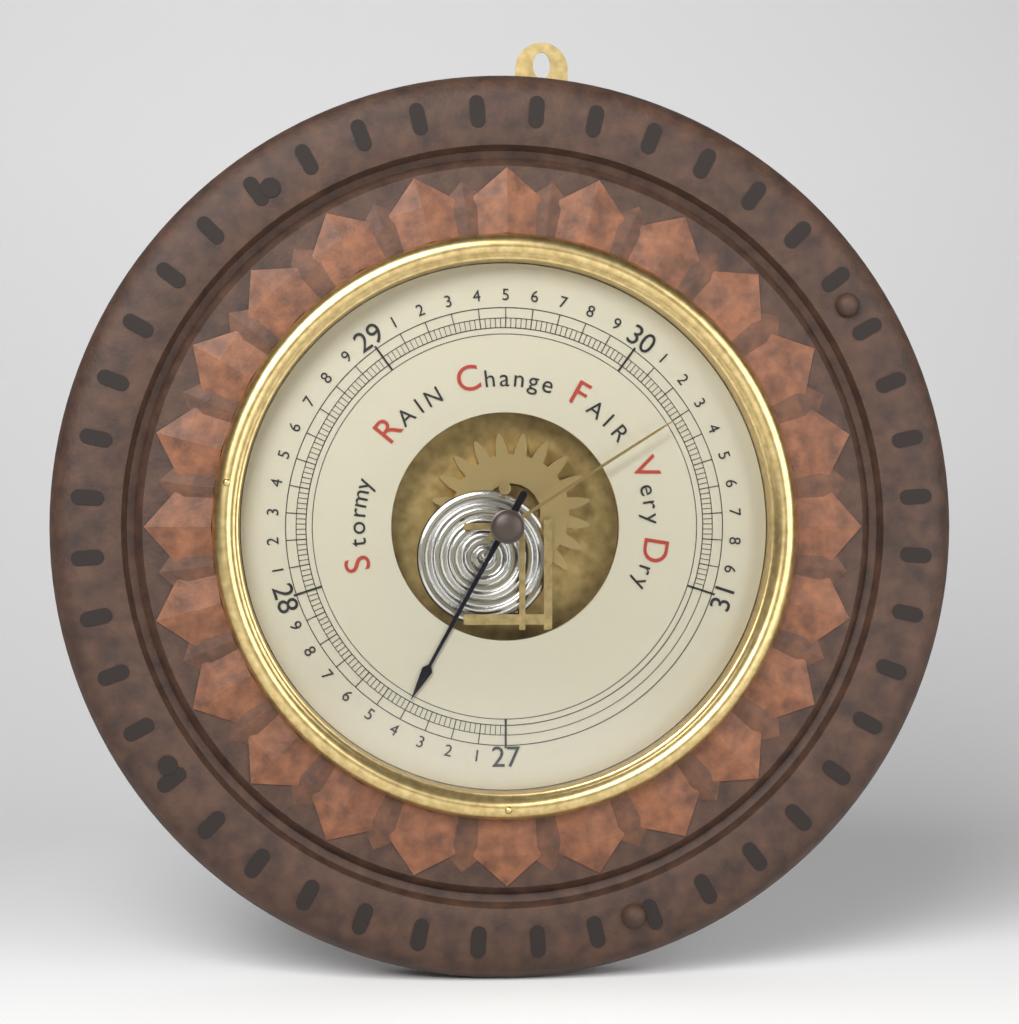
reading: 27.40 inHg
